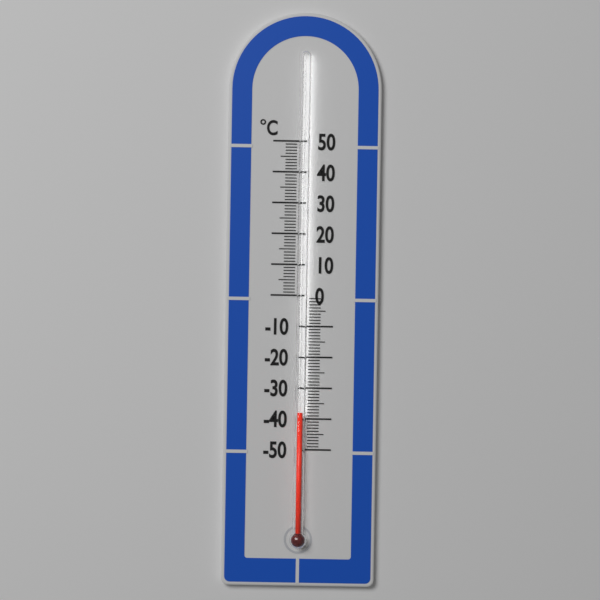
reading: -38 °C
